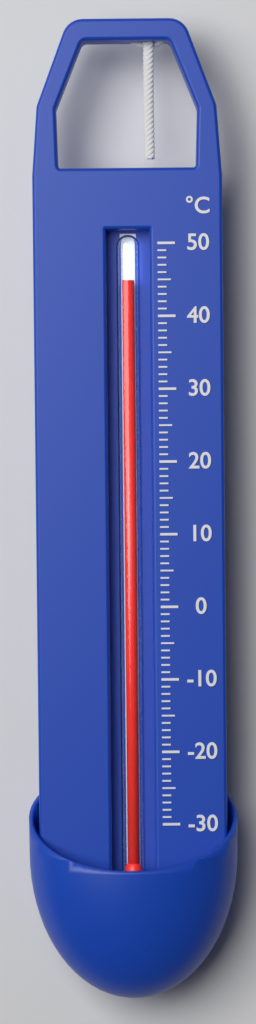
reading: 45 °C
